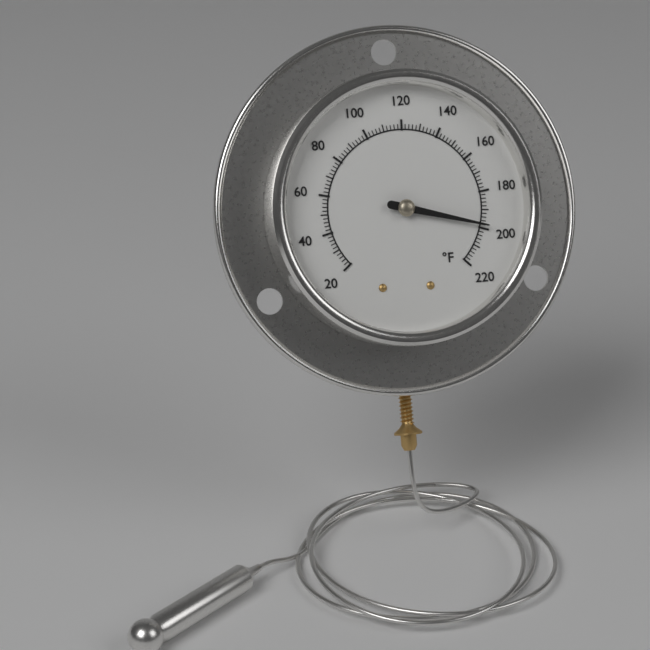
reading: 198 °F
